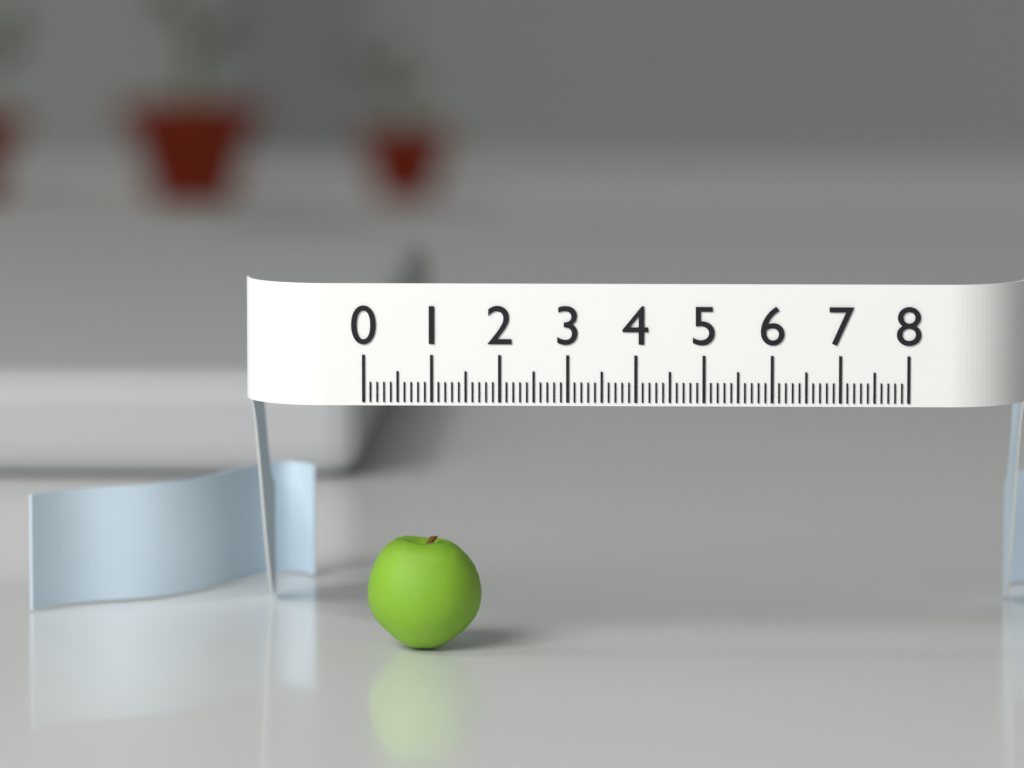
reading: 1.7 (no unit)
